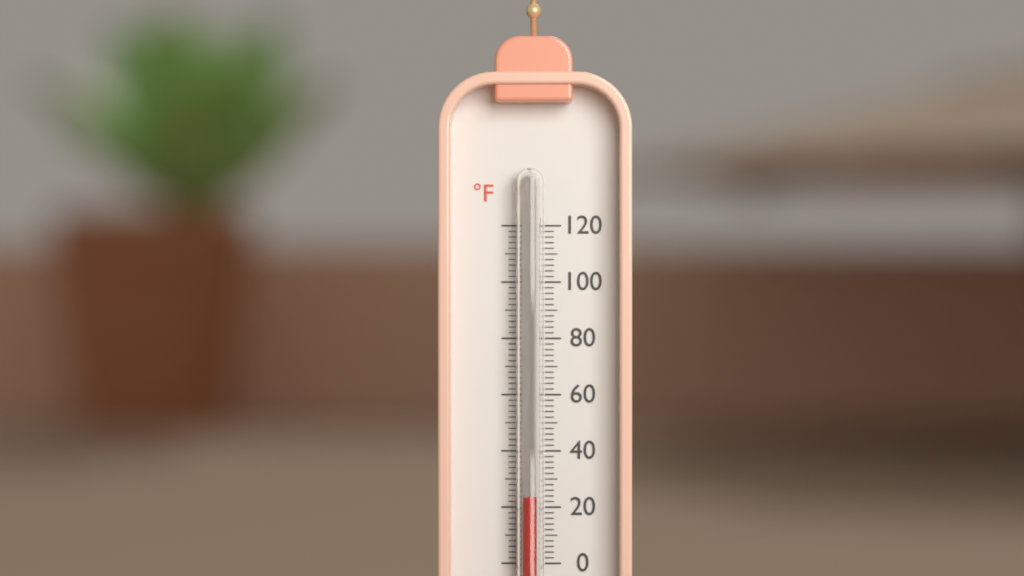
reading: 24 °F
